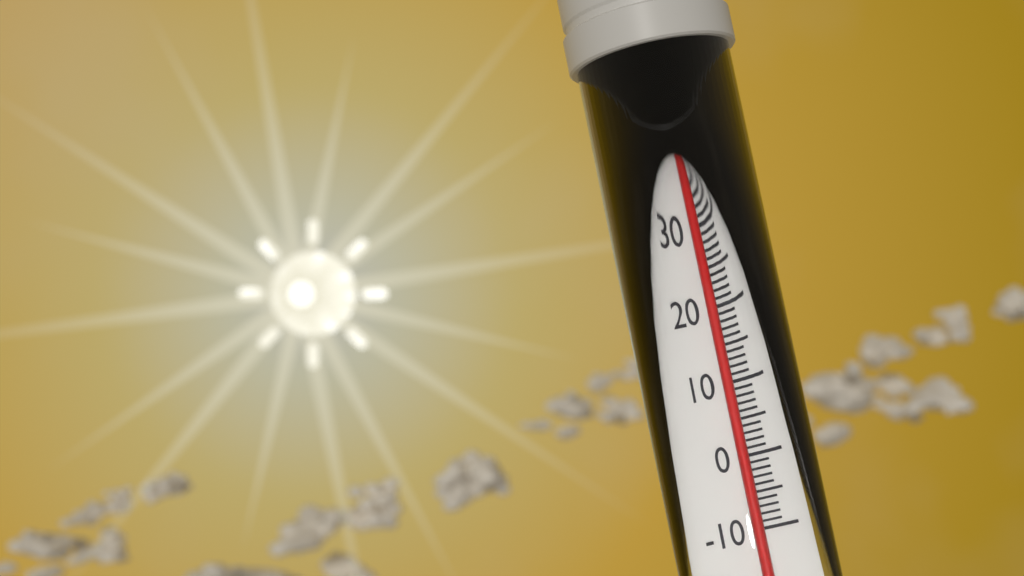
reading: 42 (no unit)
